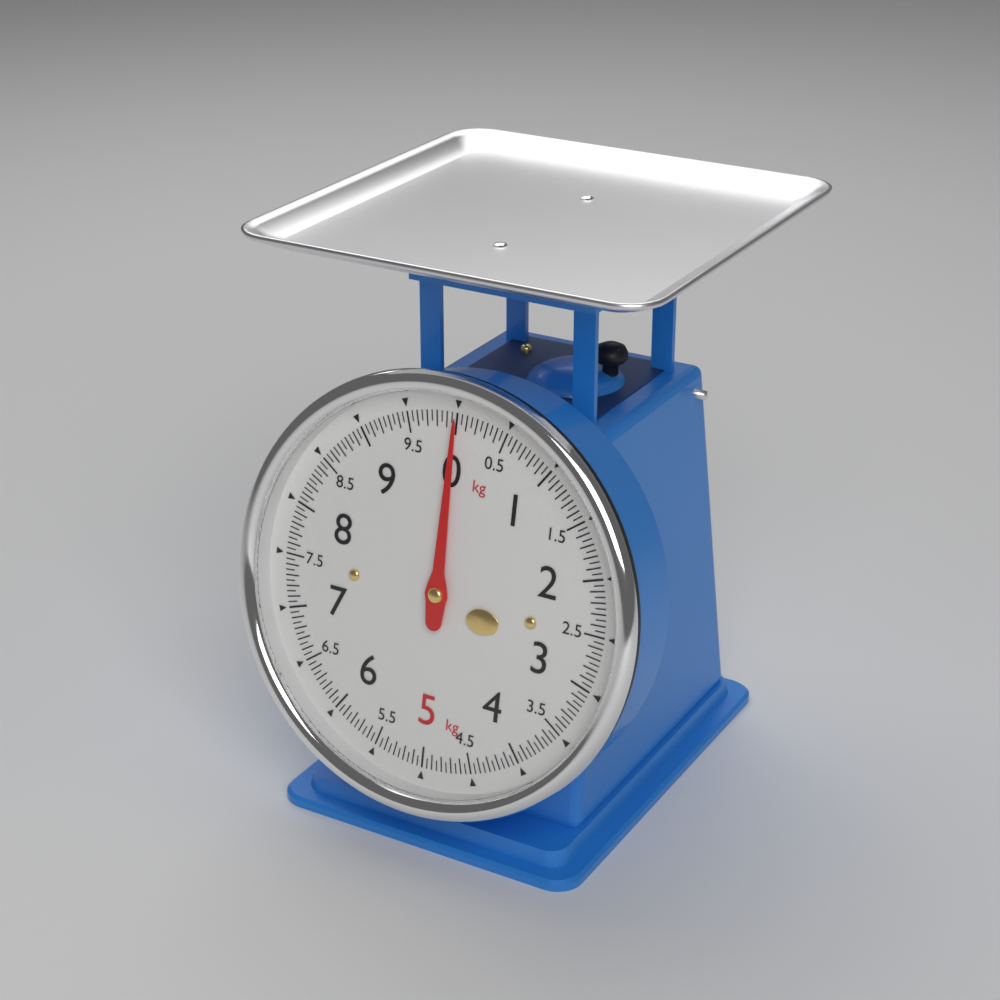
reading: 0.00 kg
